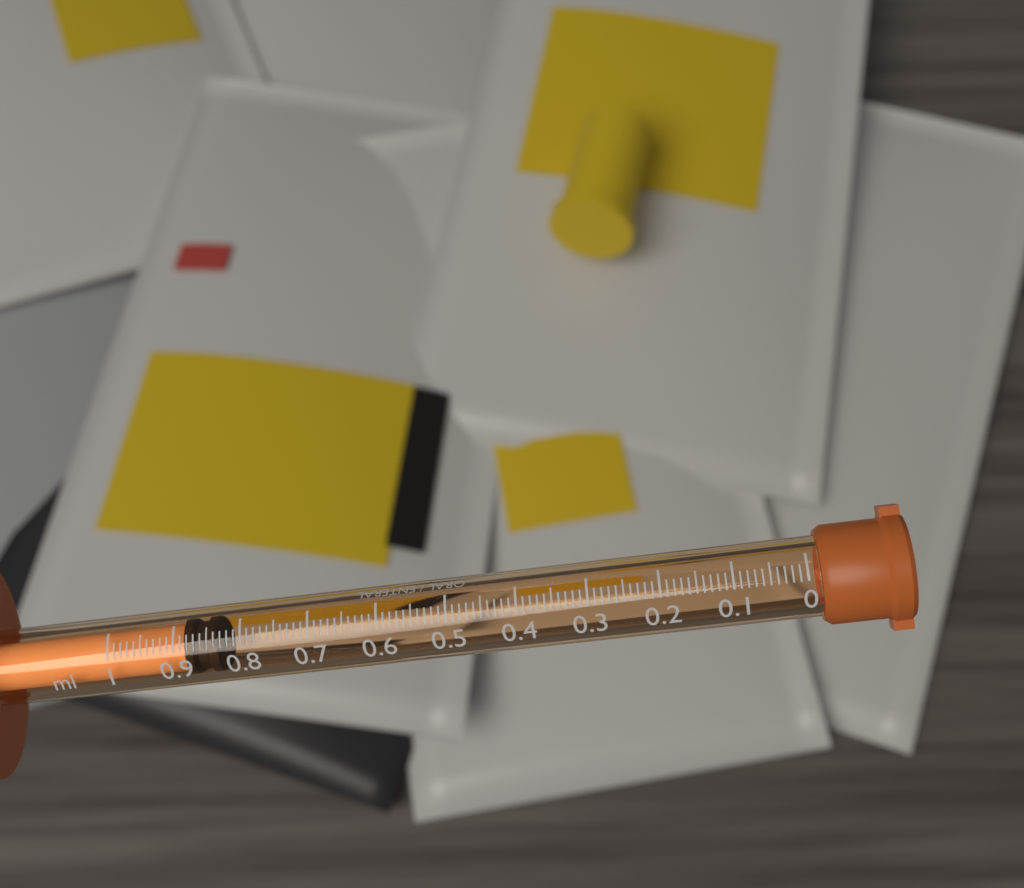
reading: 0.84 ml
